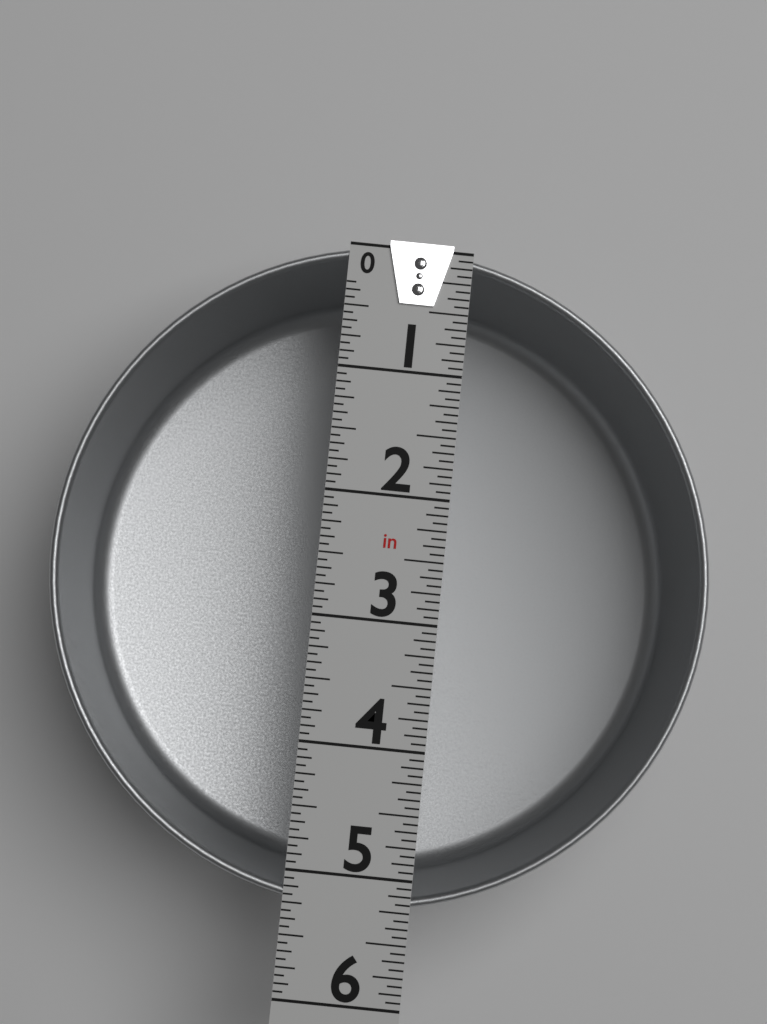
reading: 5.2500 in
